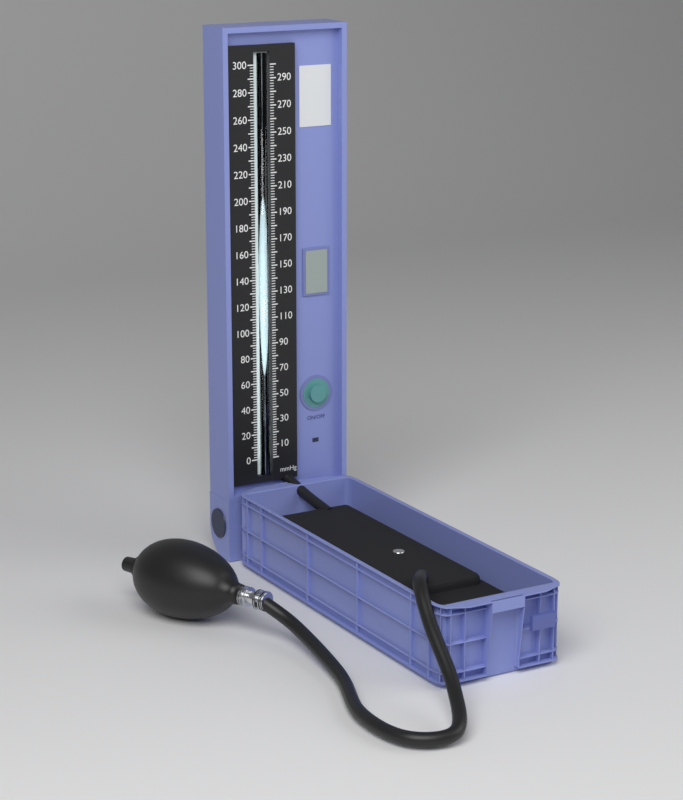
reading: 0 mmHg
